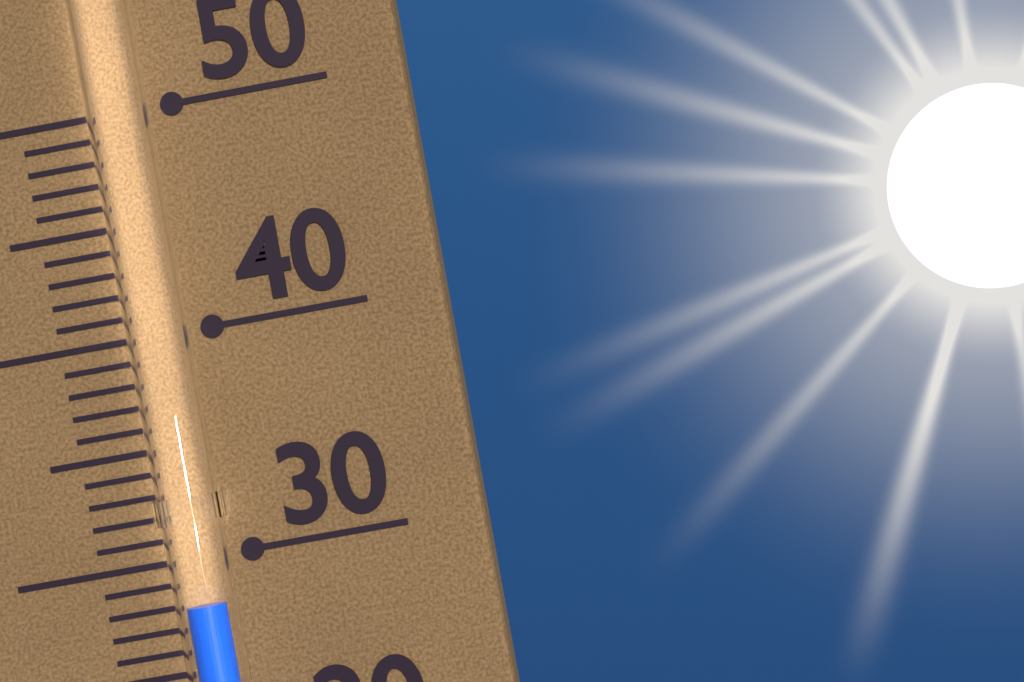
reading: 28 (no unit)
